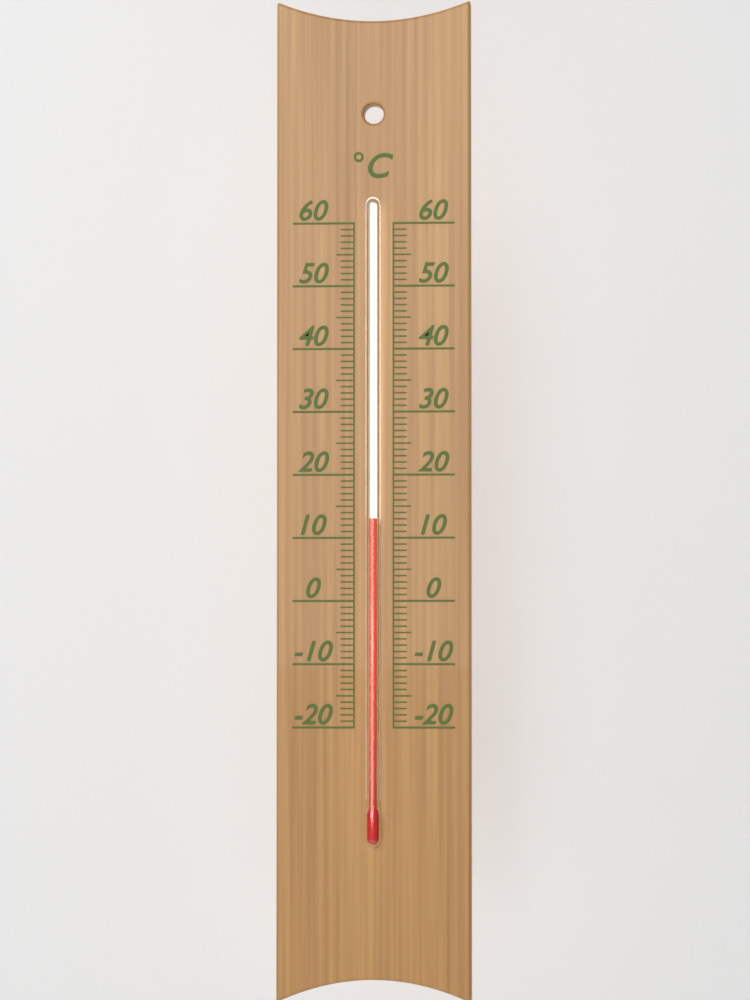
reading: 13 °C
